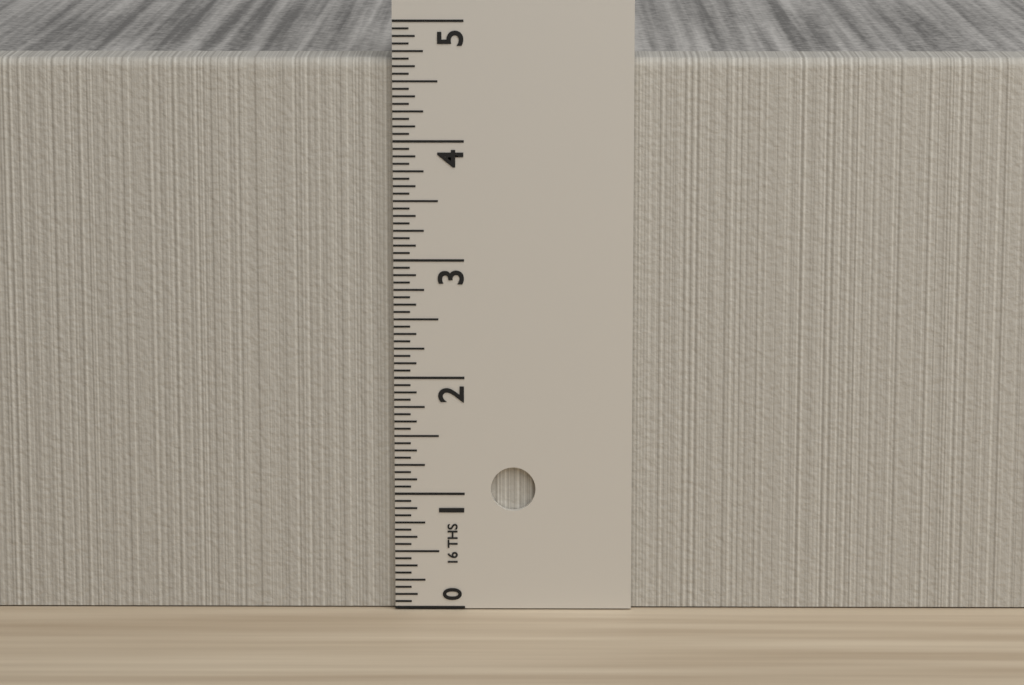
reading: 4.6875 in
